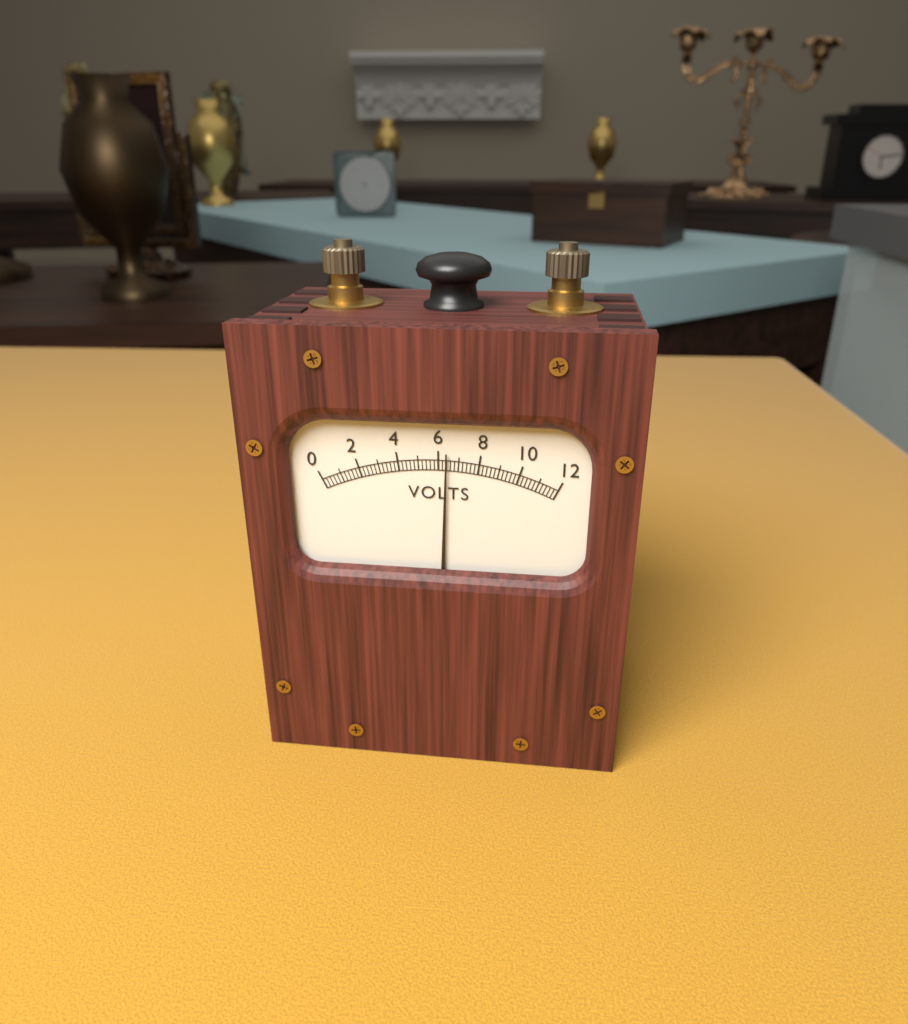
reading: 6.4 V
